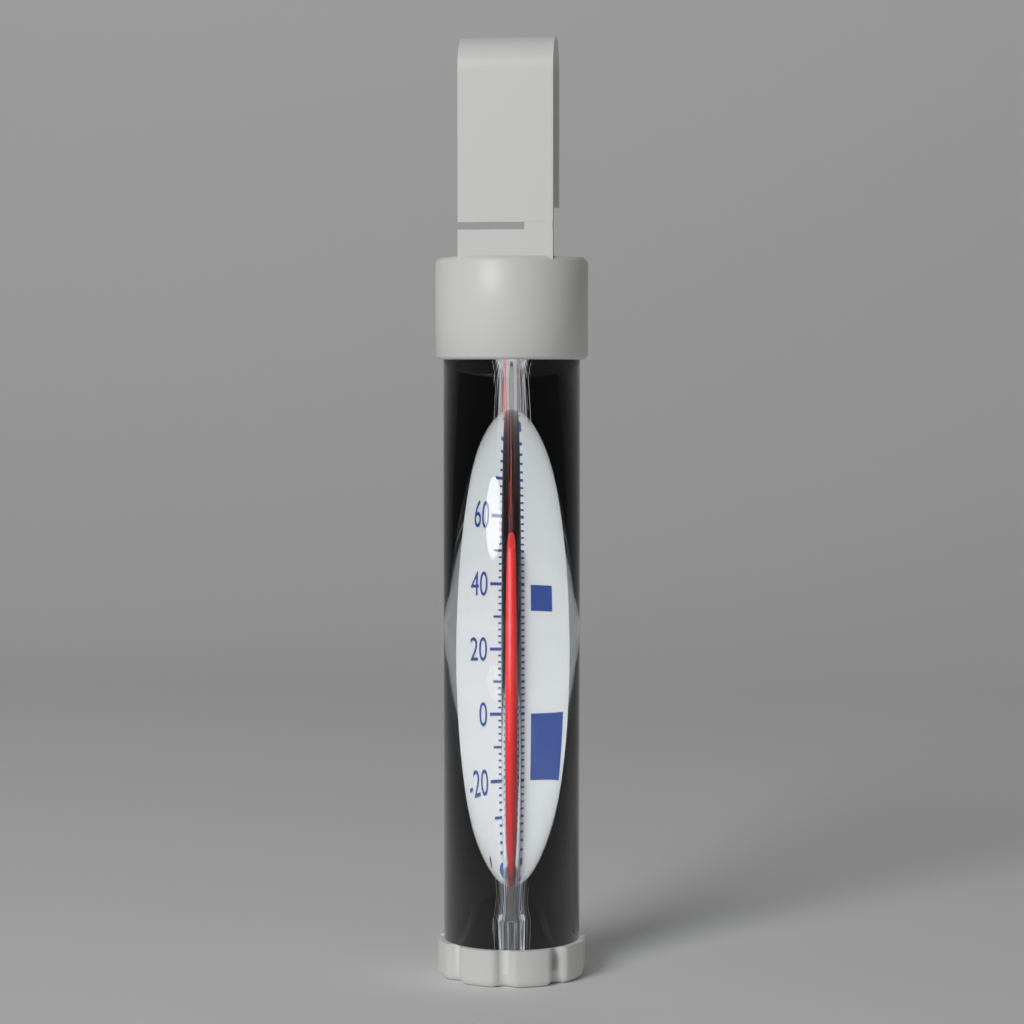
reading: 52 °F
